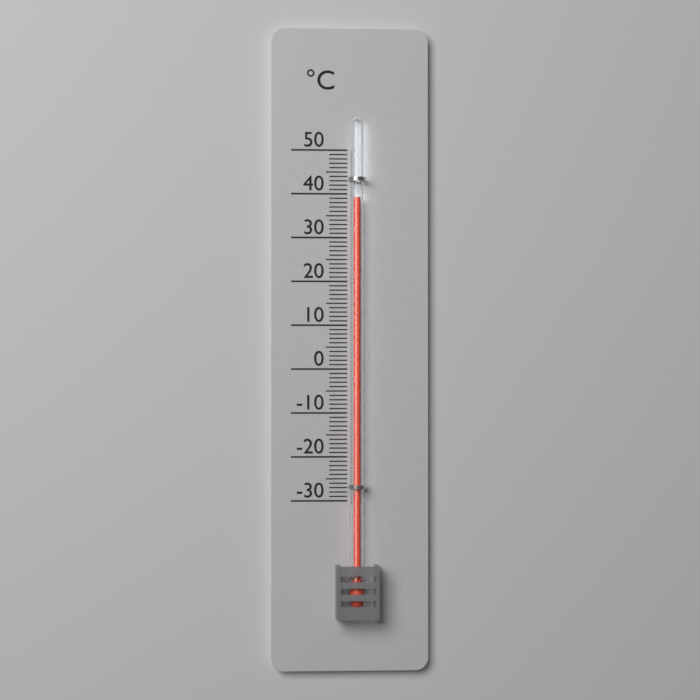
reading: 39 °C
